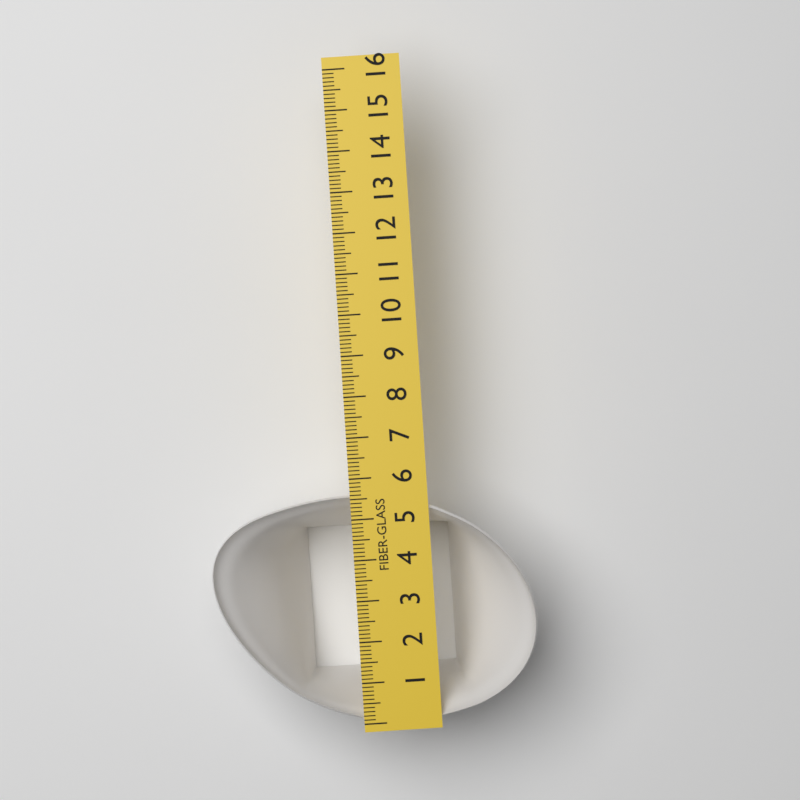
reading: 5.6 (no unit)
